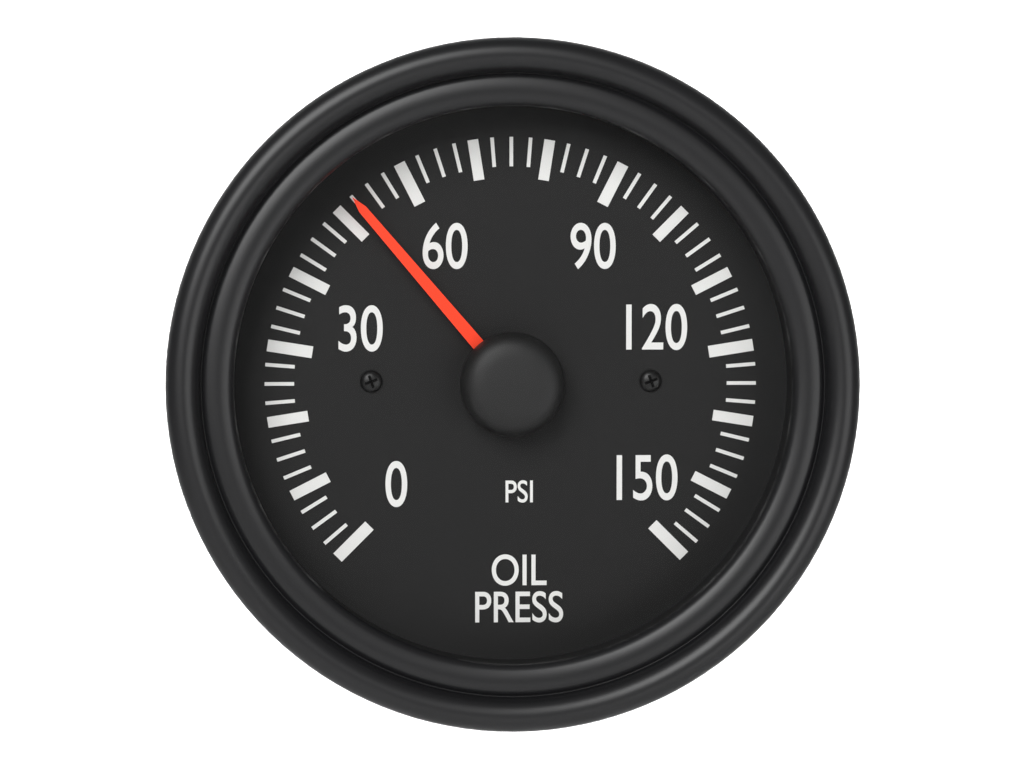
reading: 52.5 psi
